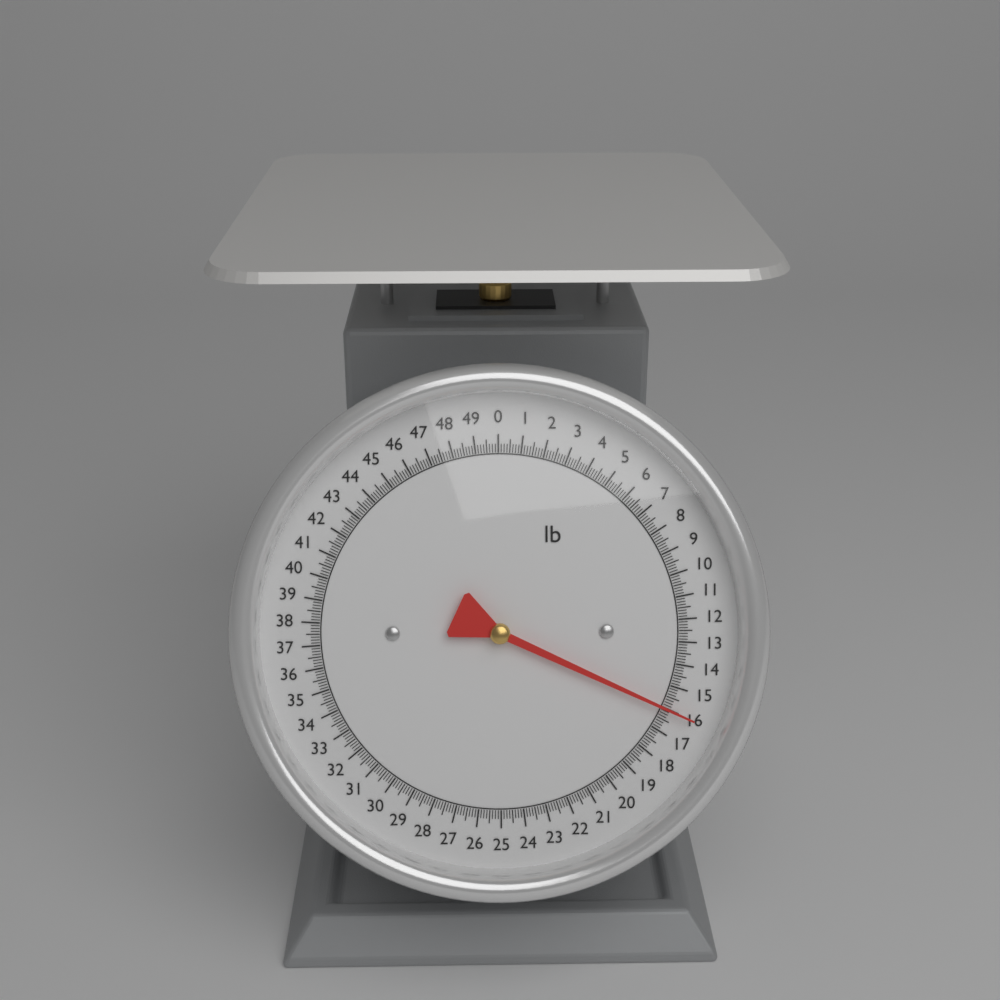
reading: 16.000 lb
